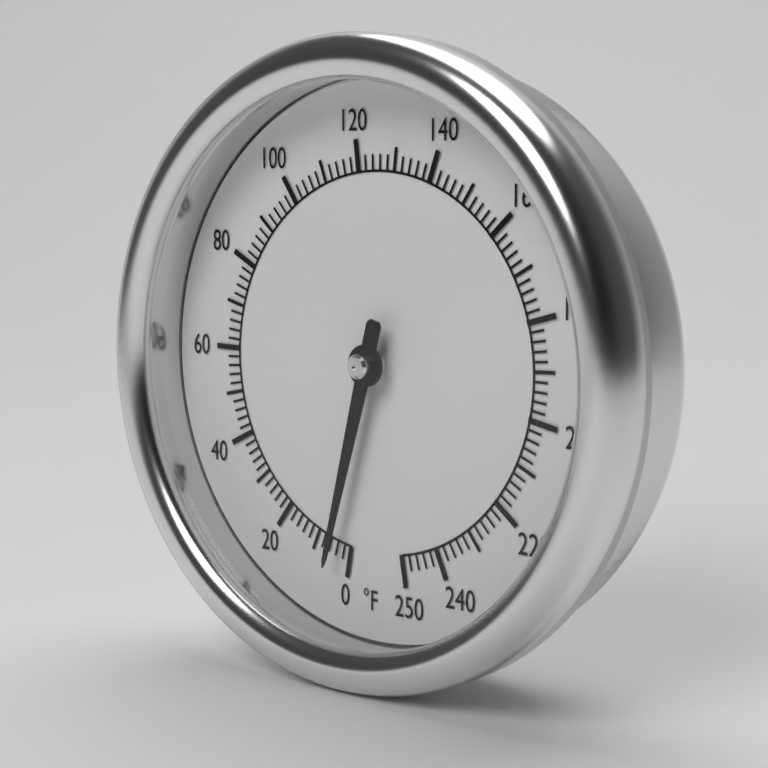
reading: 4 °F
